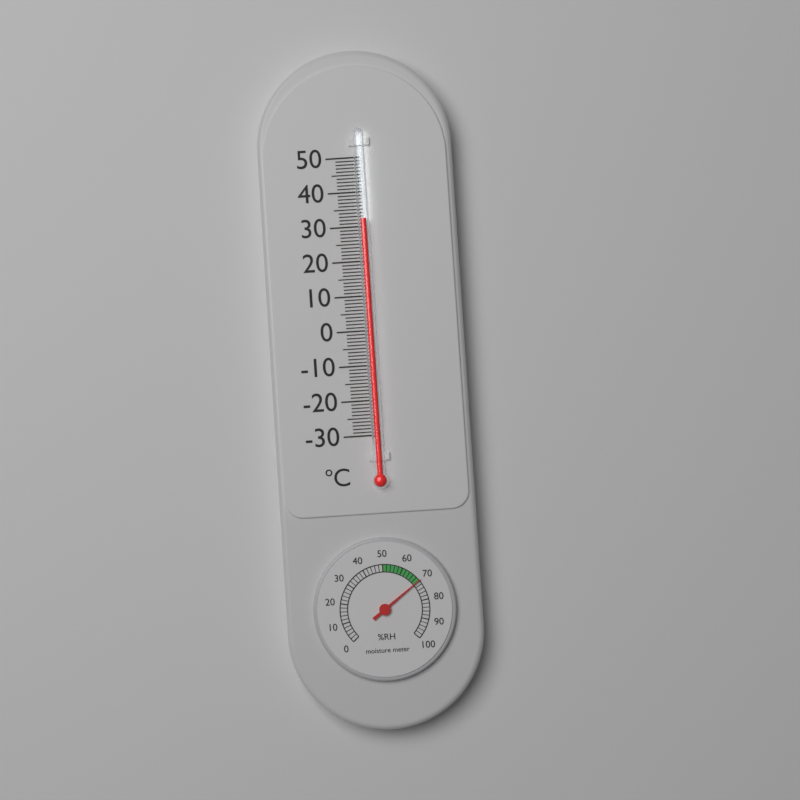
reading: 32 °C
